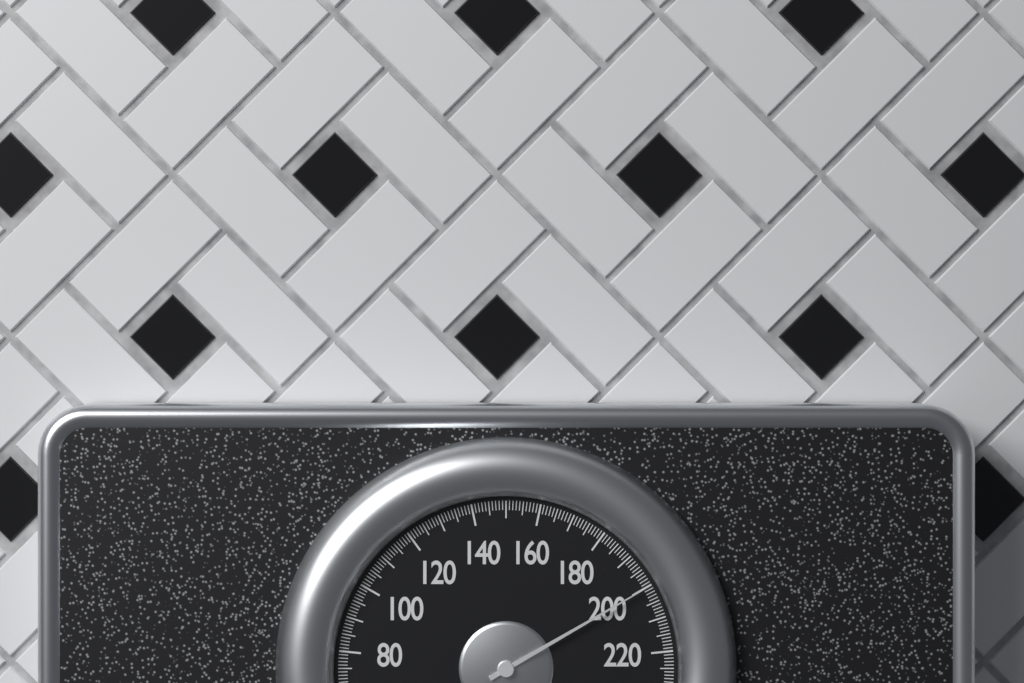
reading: 200 lb
